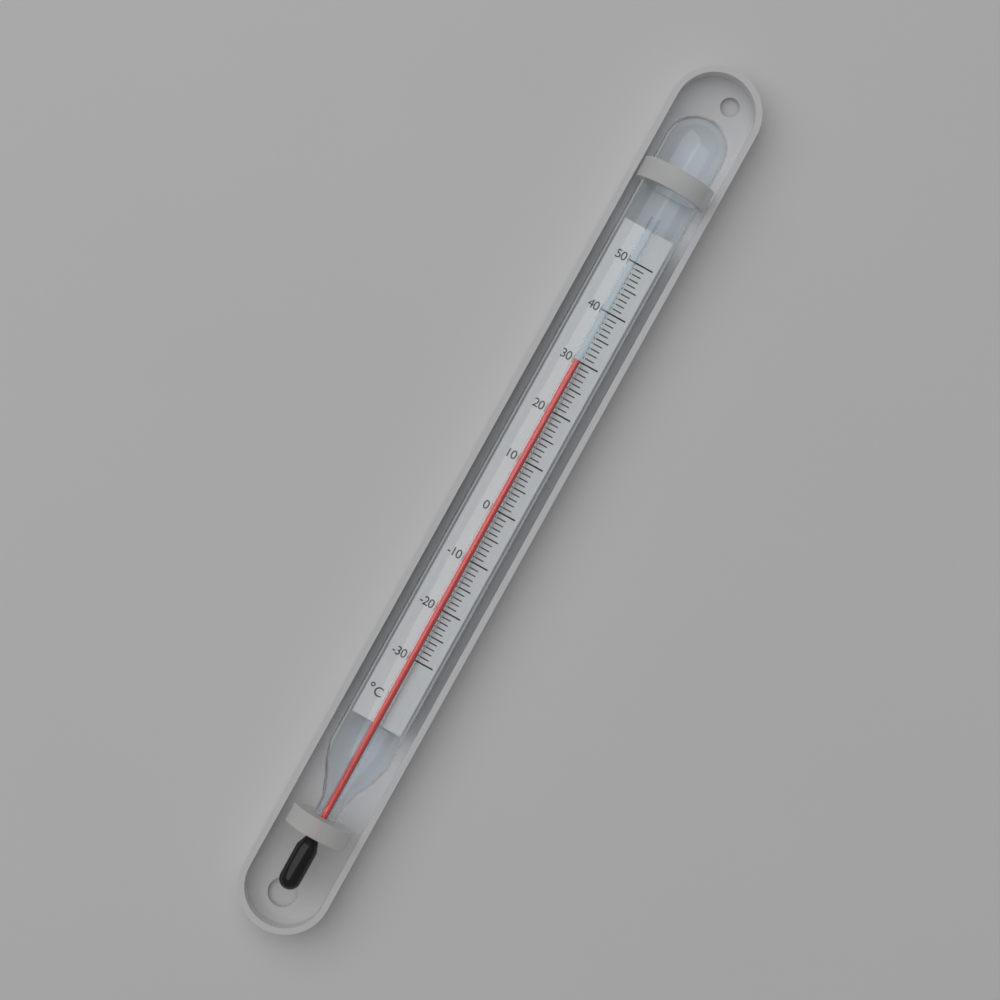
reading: 30 °C
